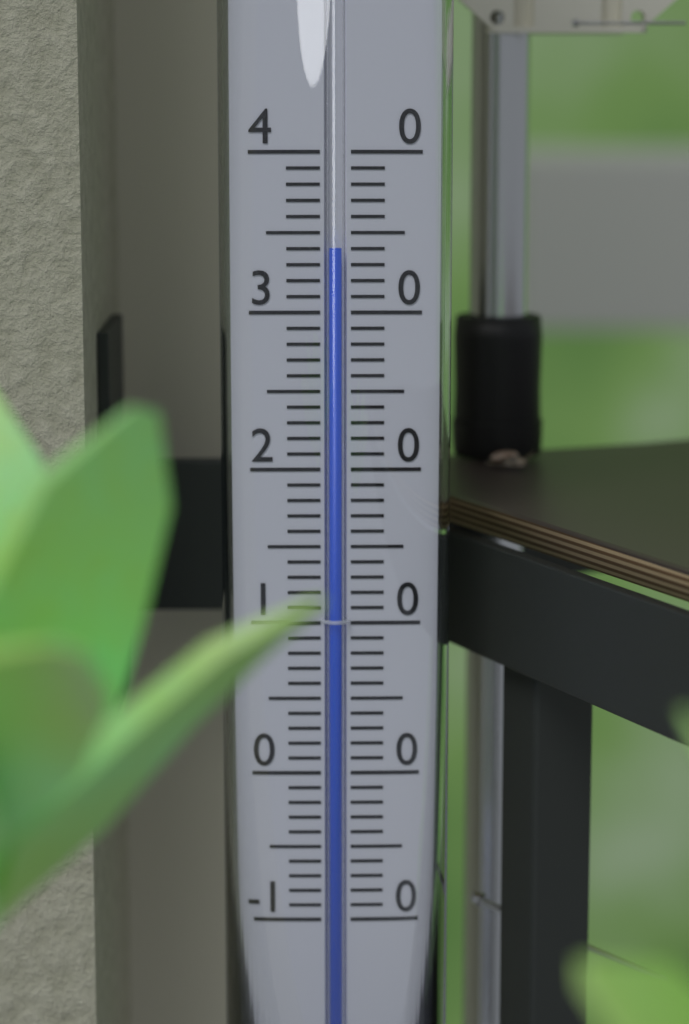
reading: 34 (no unit)
